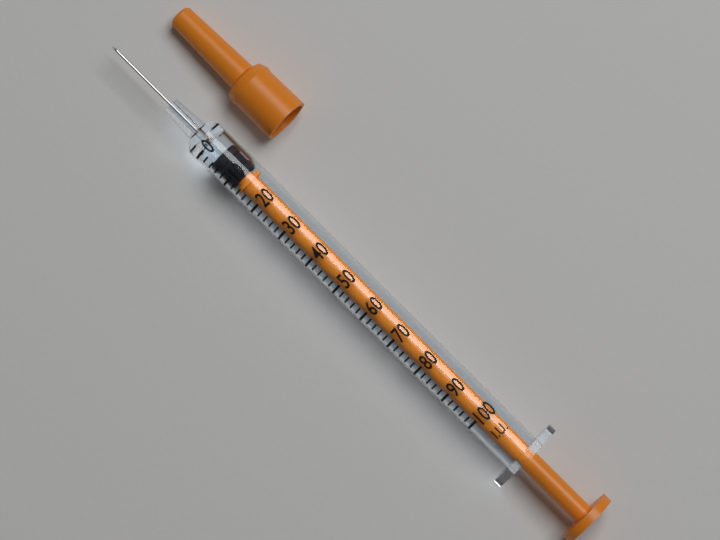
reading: 4 I.U.
